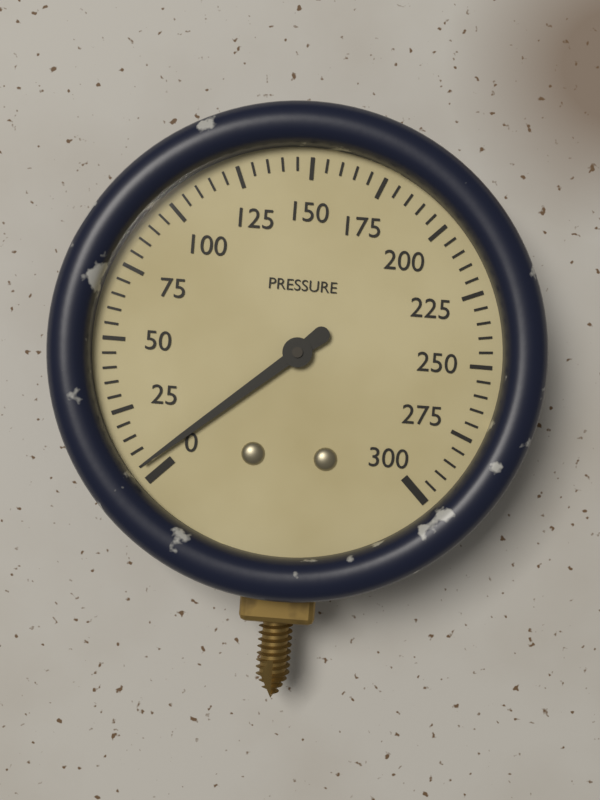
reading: 5 (no unit)
